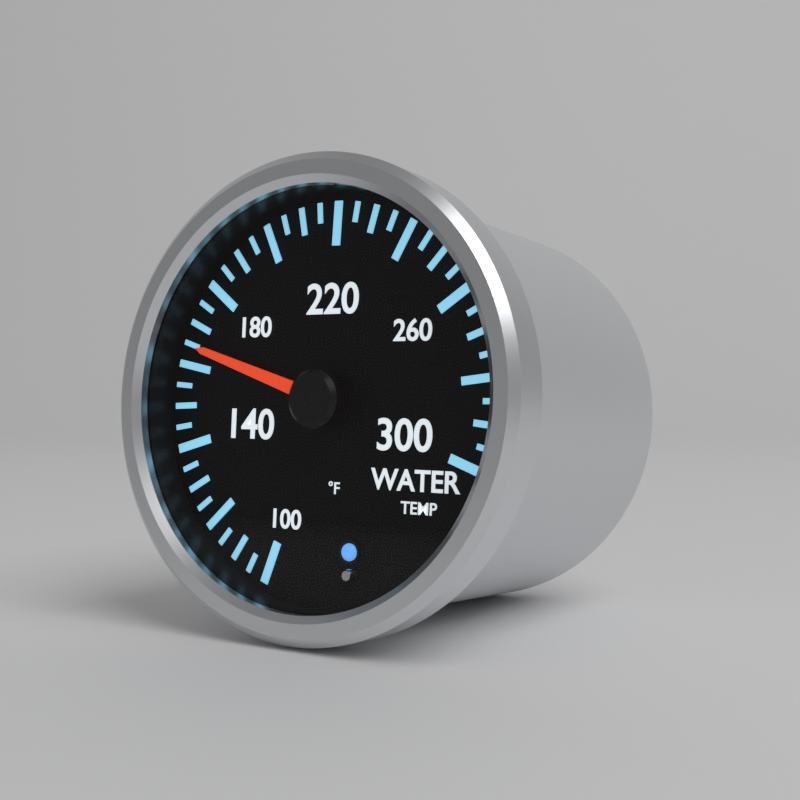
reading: 165 °F
